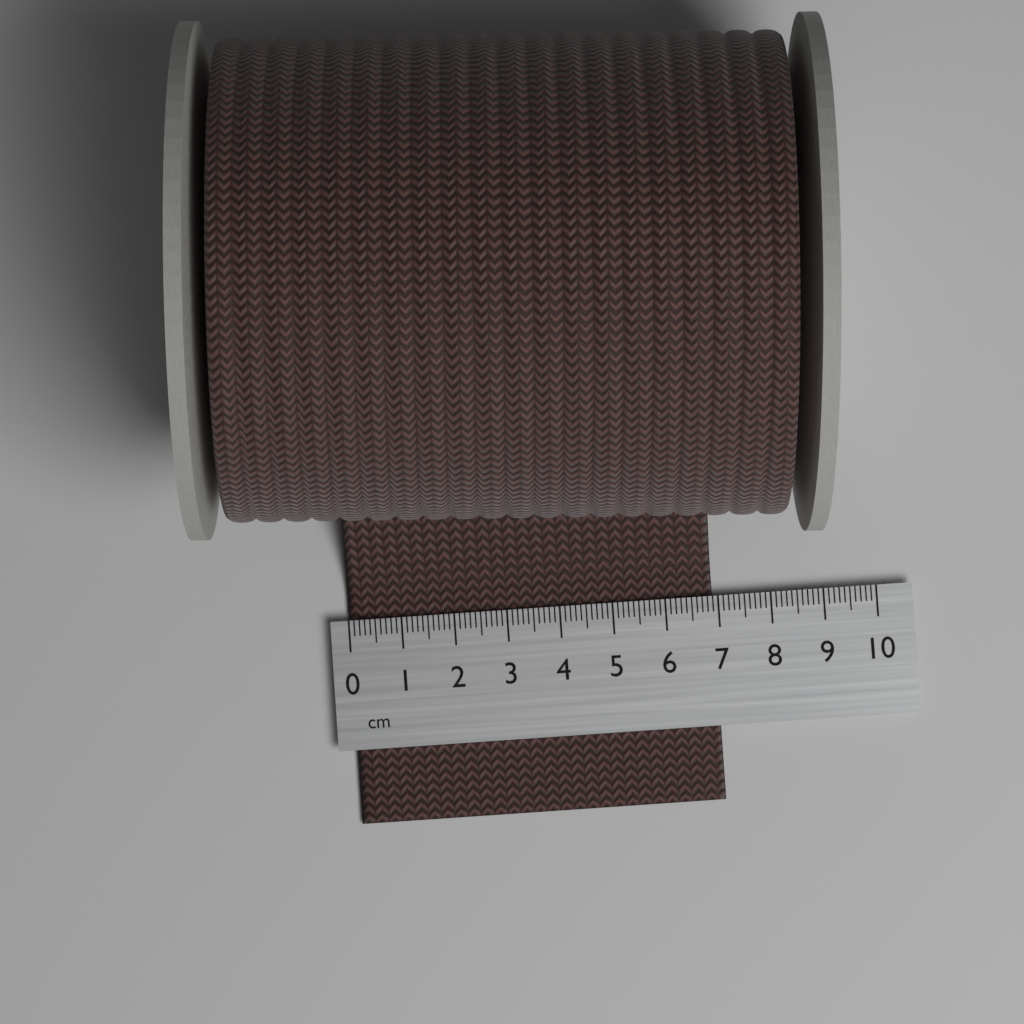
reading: 6.9 cm
